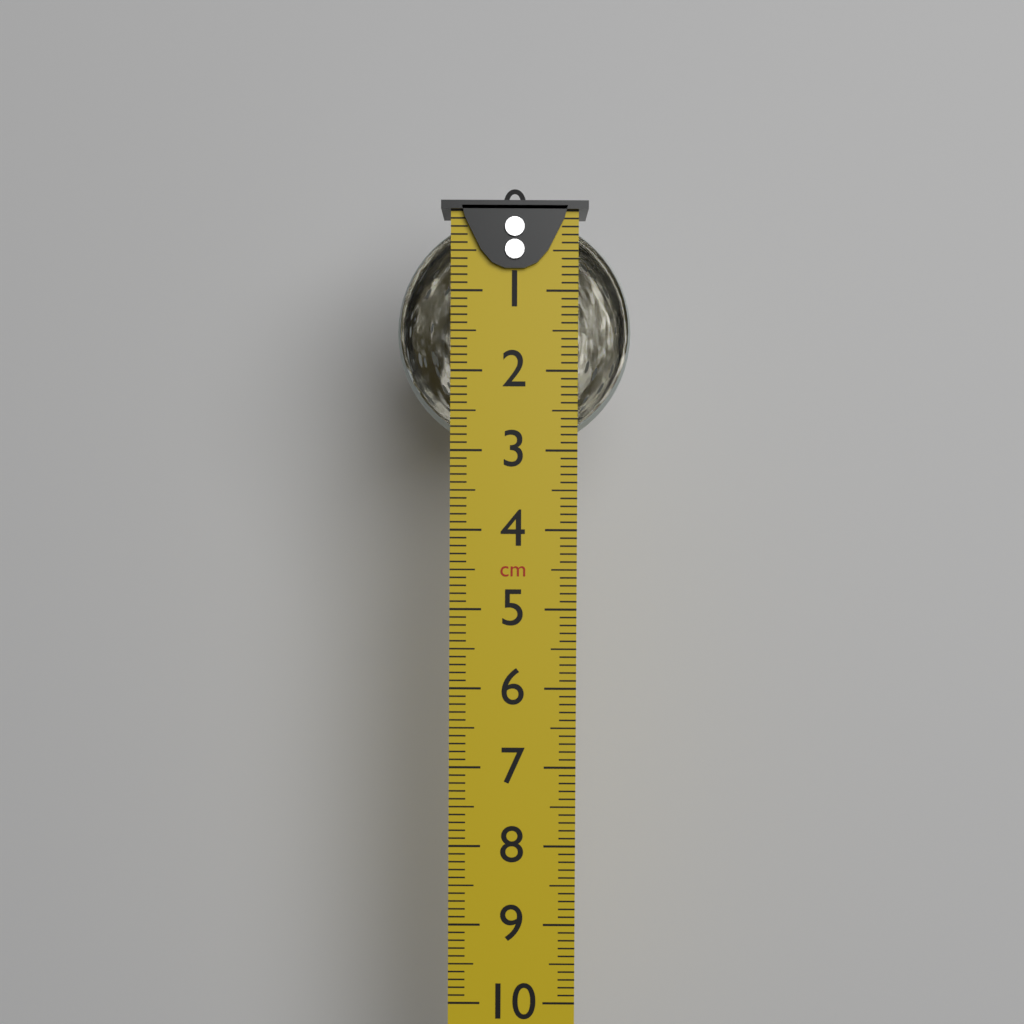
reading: 3.0 cm
